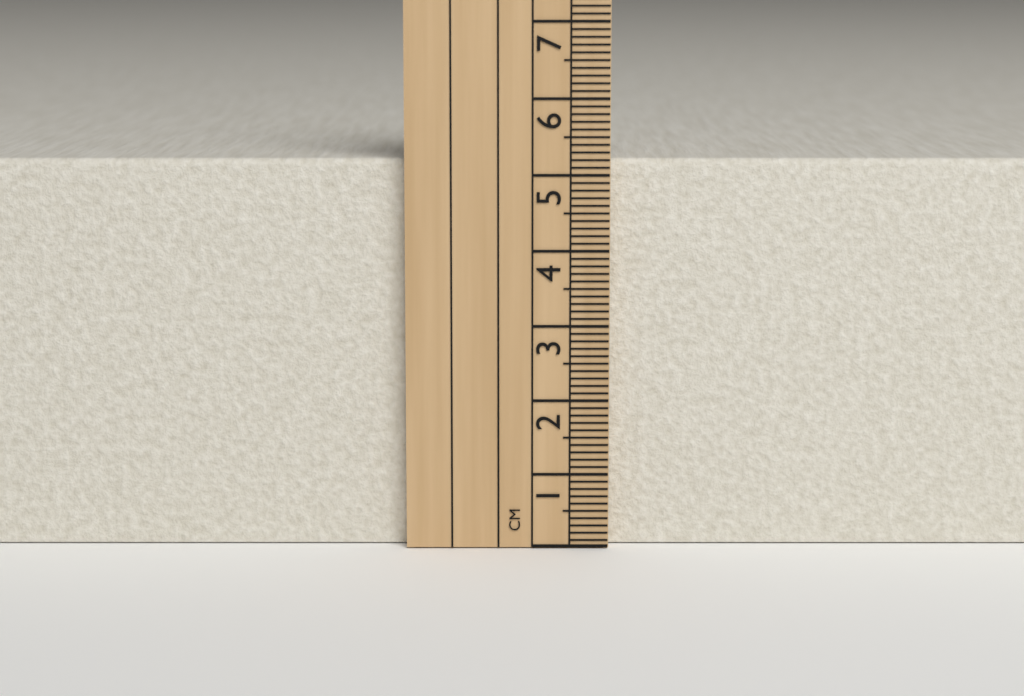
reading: 5.2 cm
